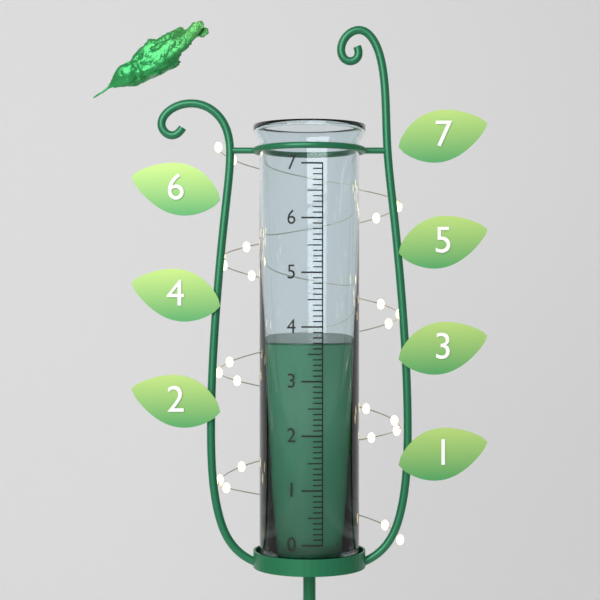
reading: 3.7 (no unit)
